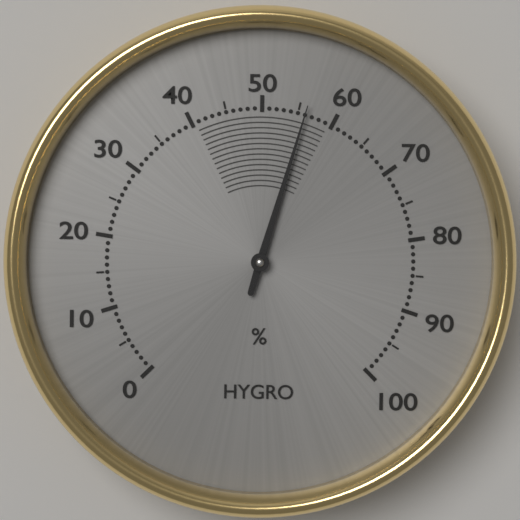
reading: 56 %
